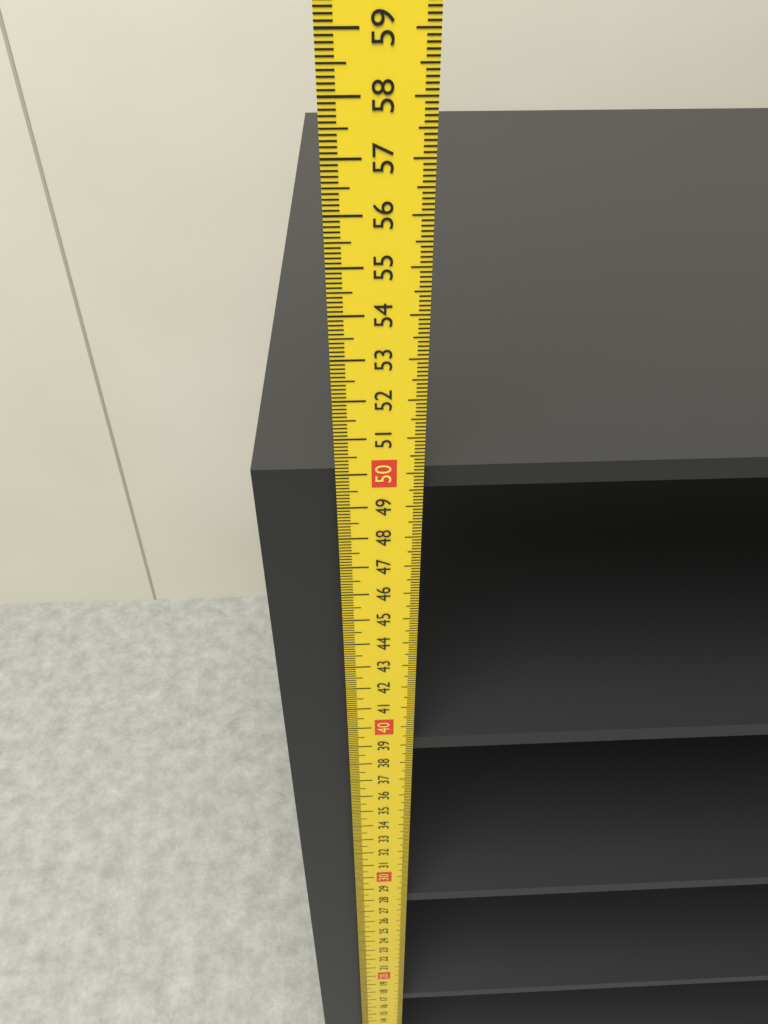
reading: 49.9 cm
